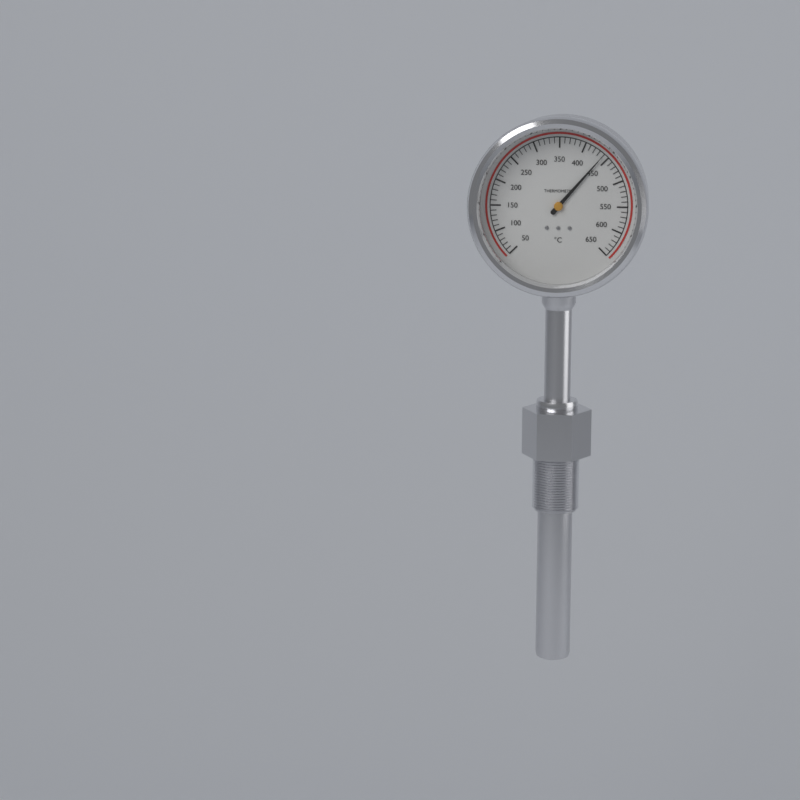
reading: 440 °C
